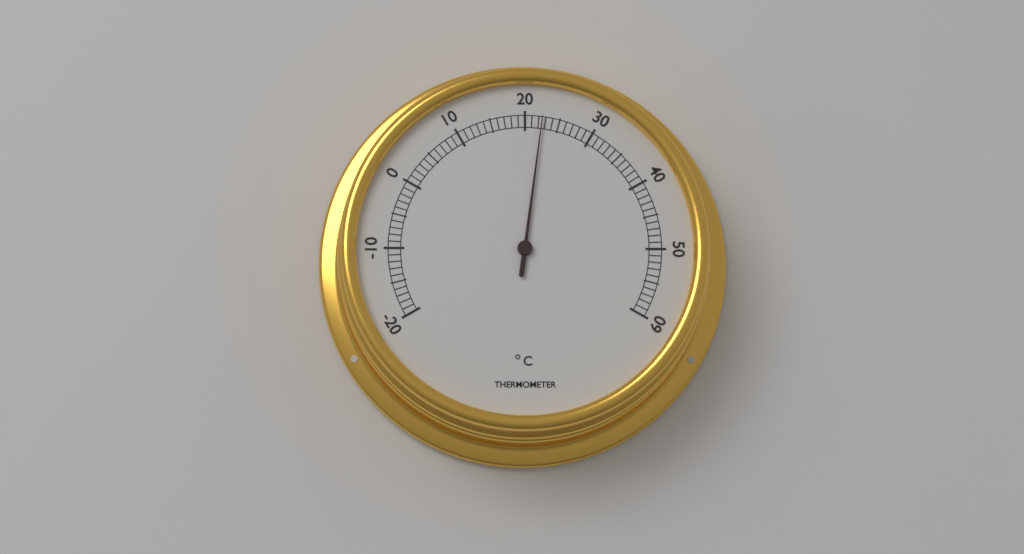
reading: 22.5 °C
